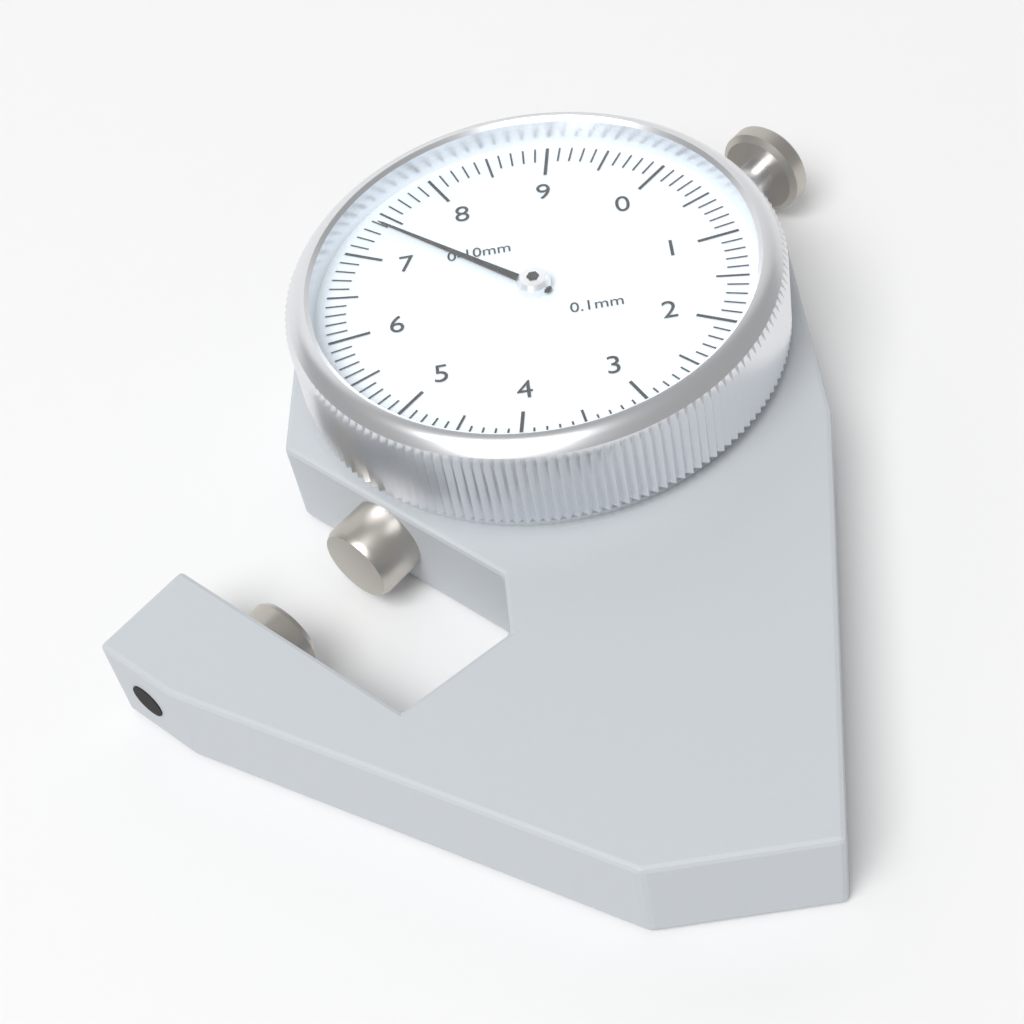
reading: 7.4 mm
